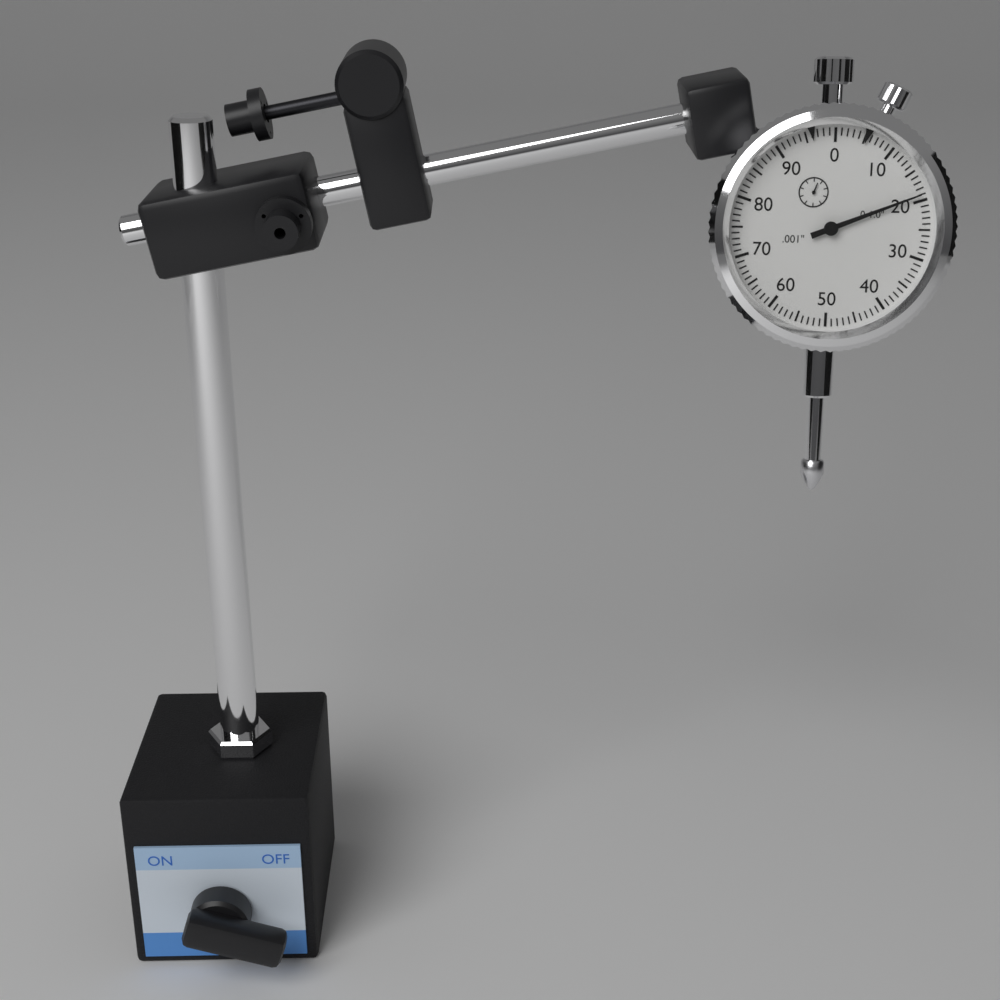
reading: 0.019 in
